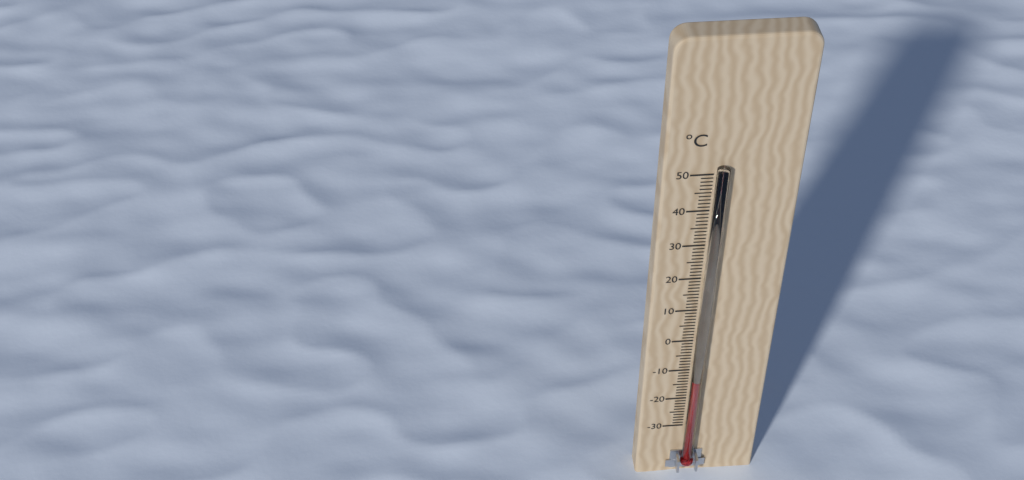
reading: -12 °C
